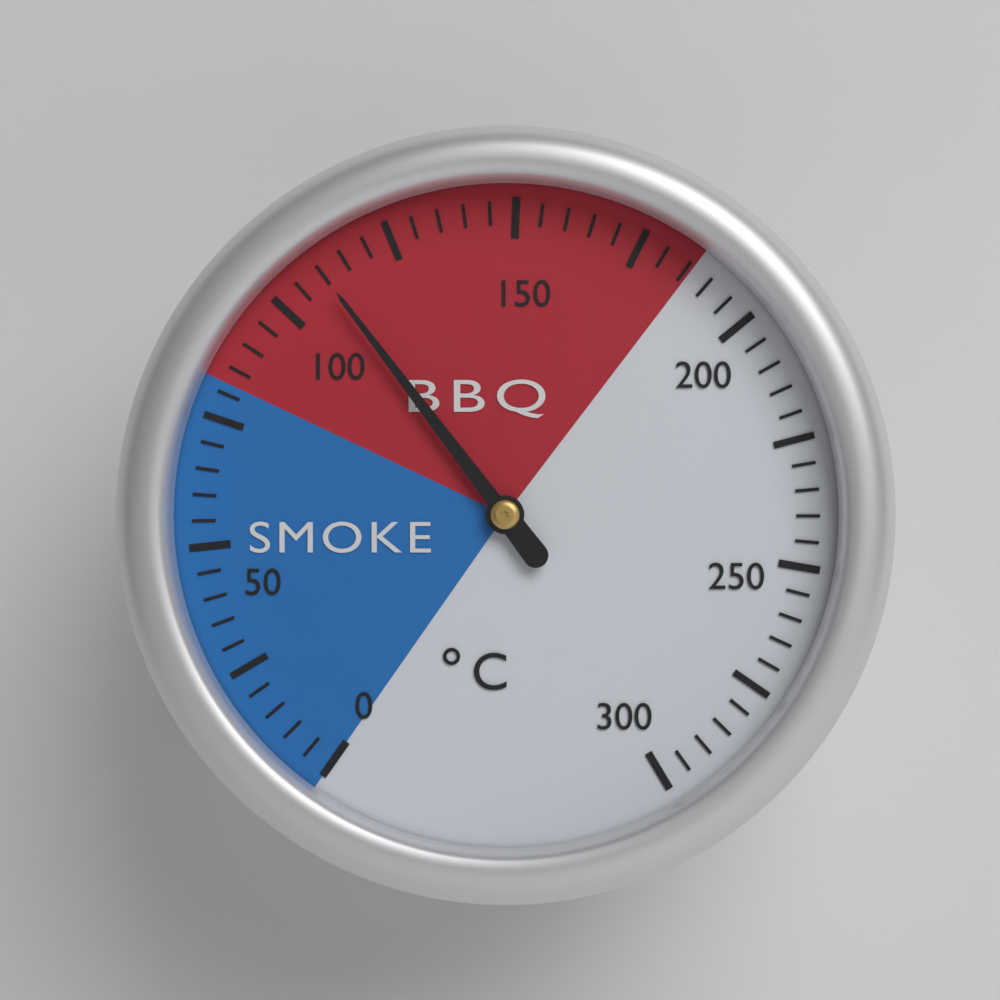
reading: 110 °C
